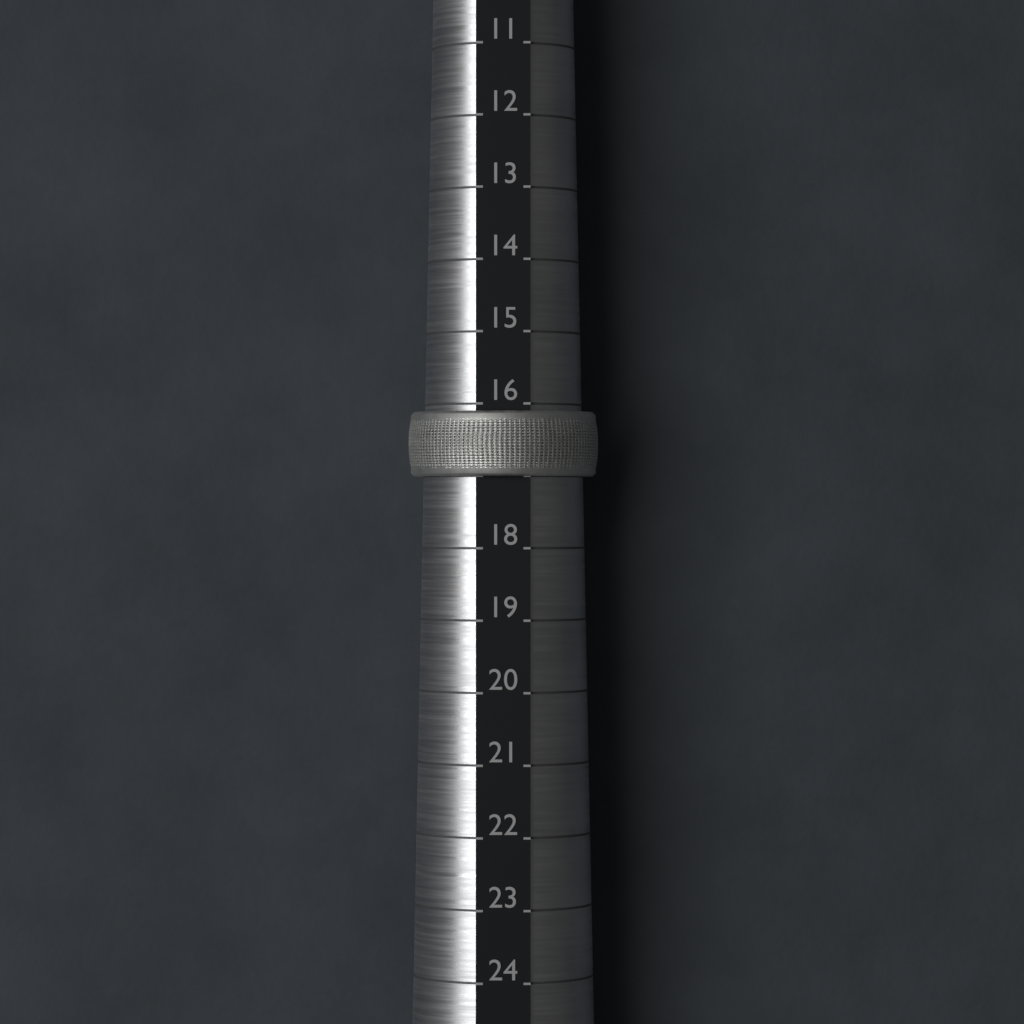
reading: 17 (no unit)
